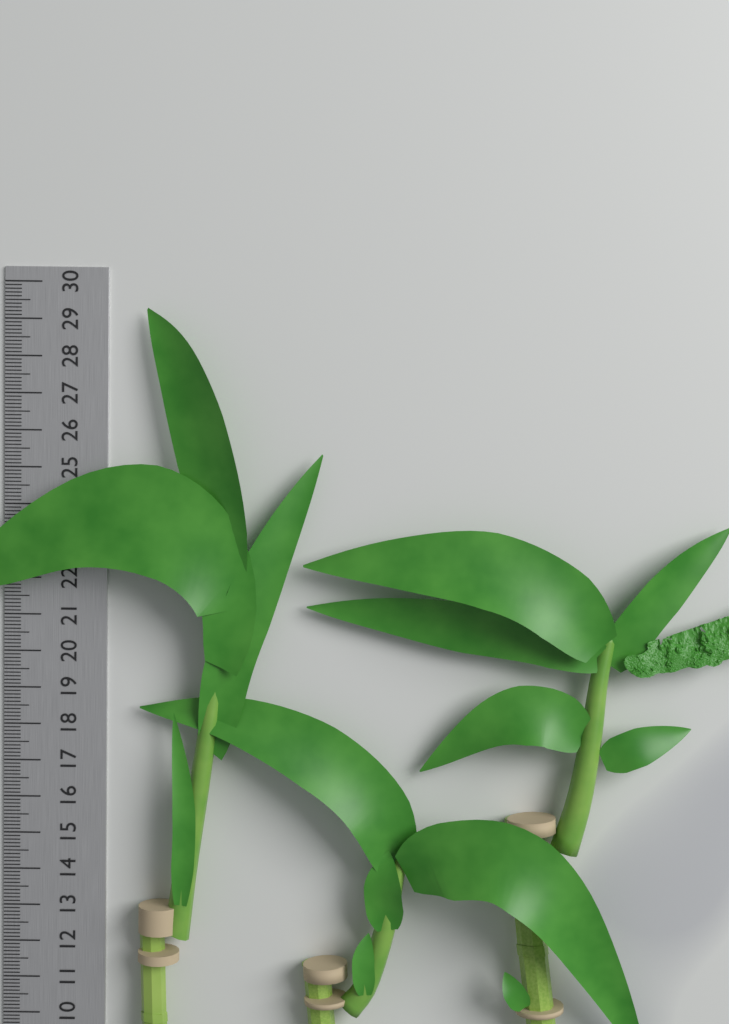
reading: 29.3 cm
